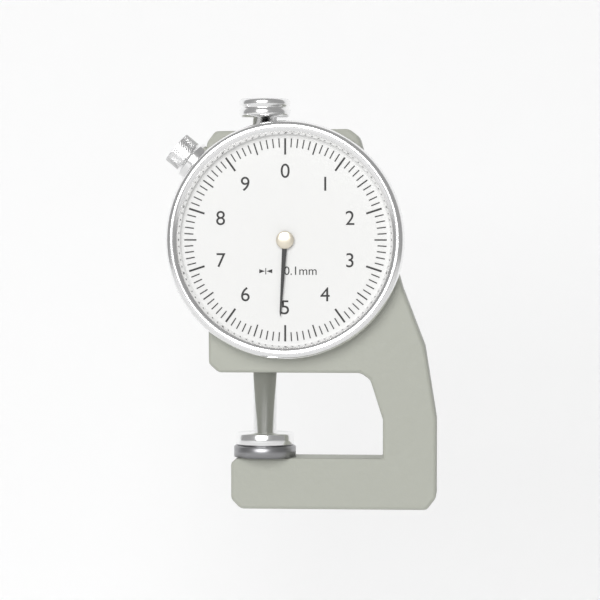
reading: 5.1 mm
